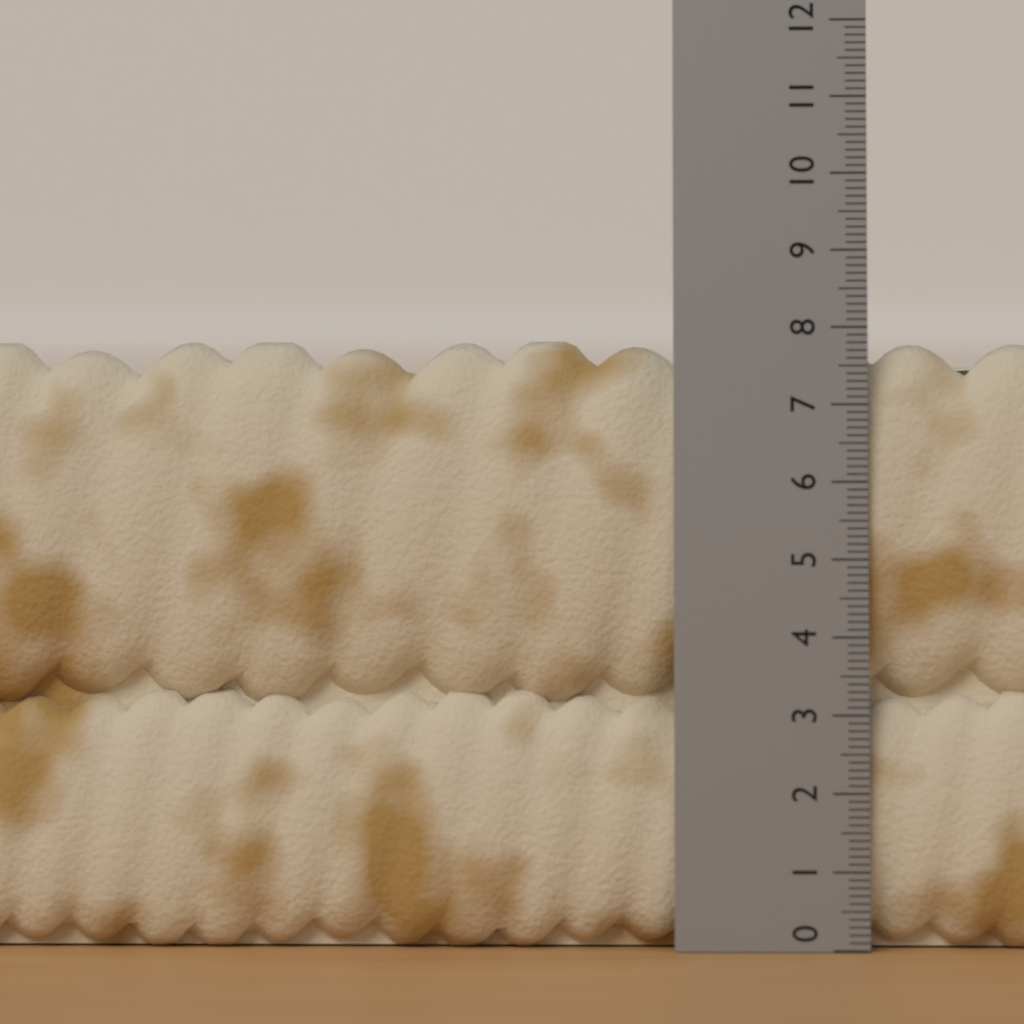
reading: 7.9 (no unit)
